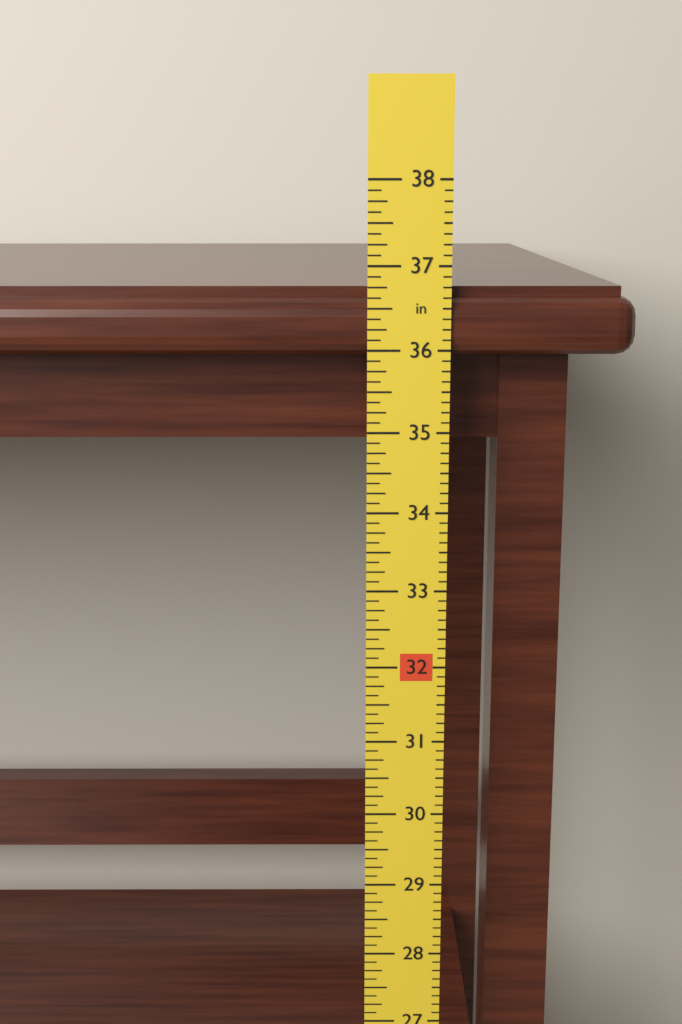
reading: 36.750 in
